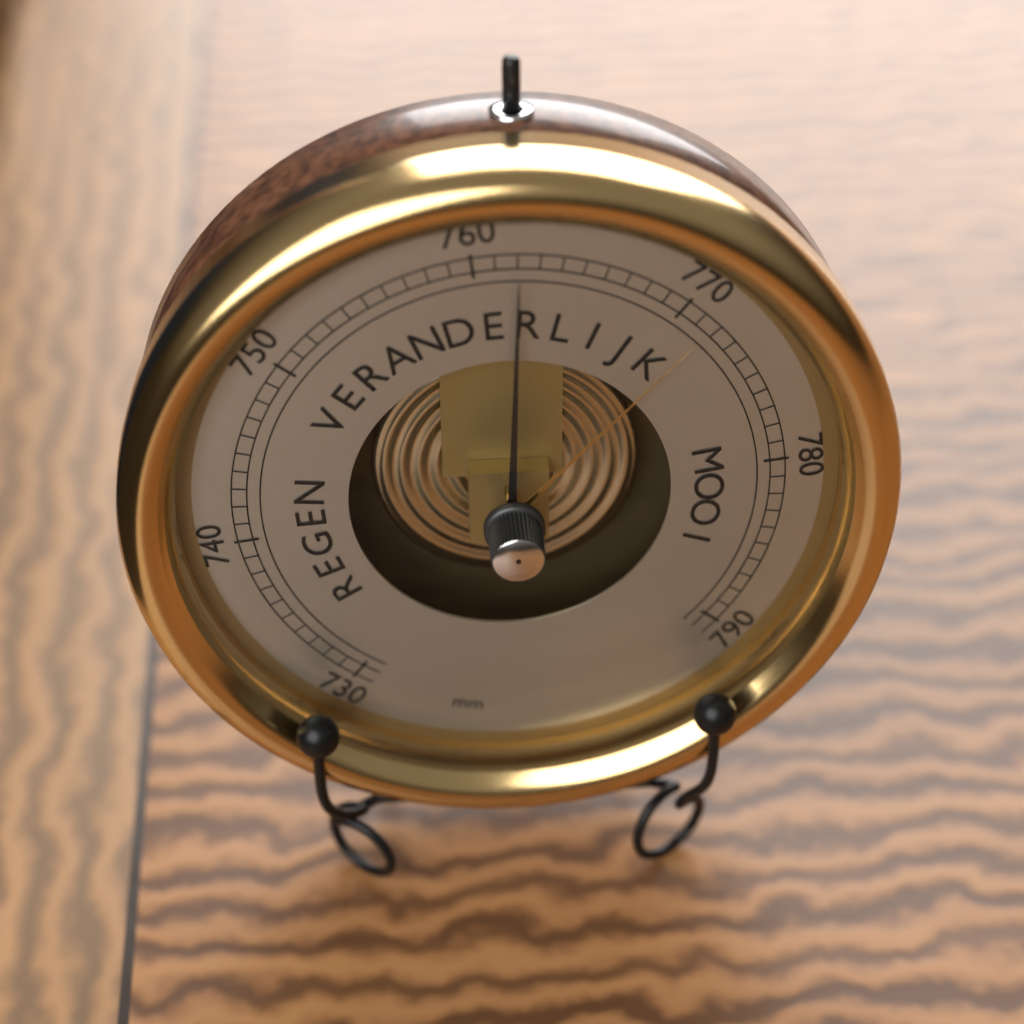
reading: 762 mm
